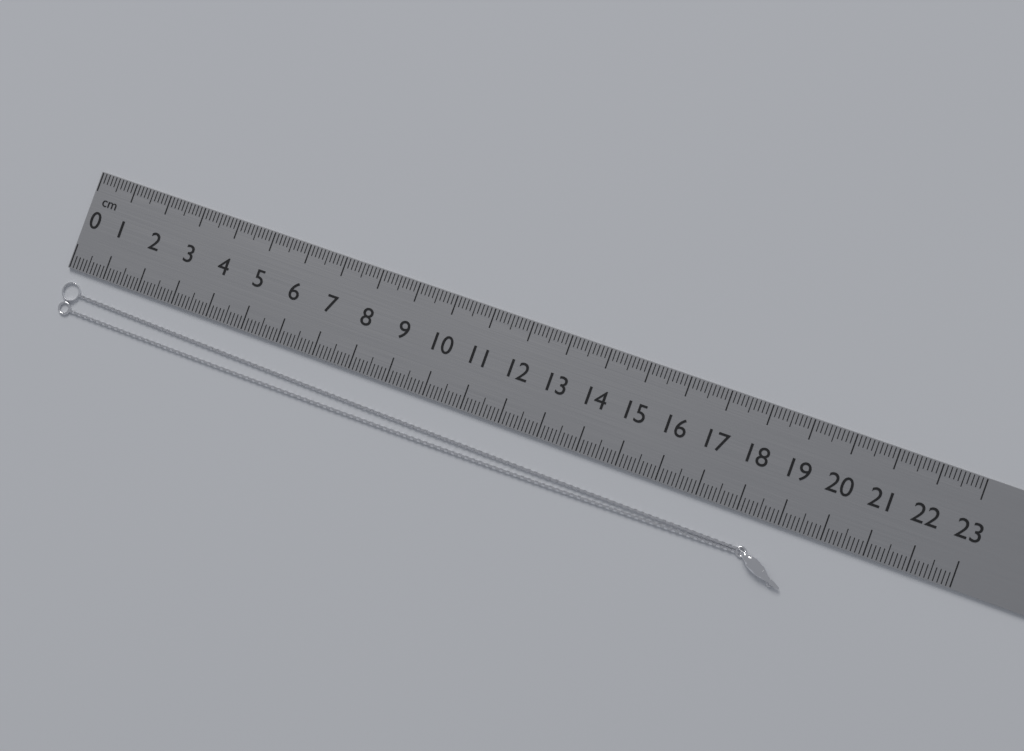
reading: 19.5 cm
